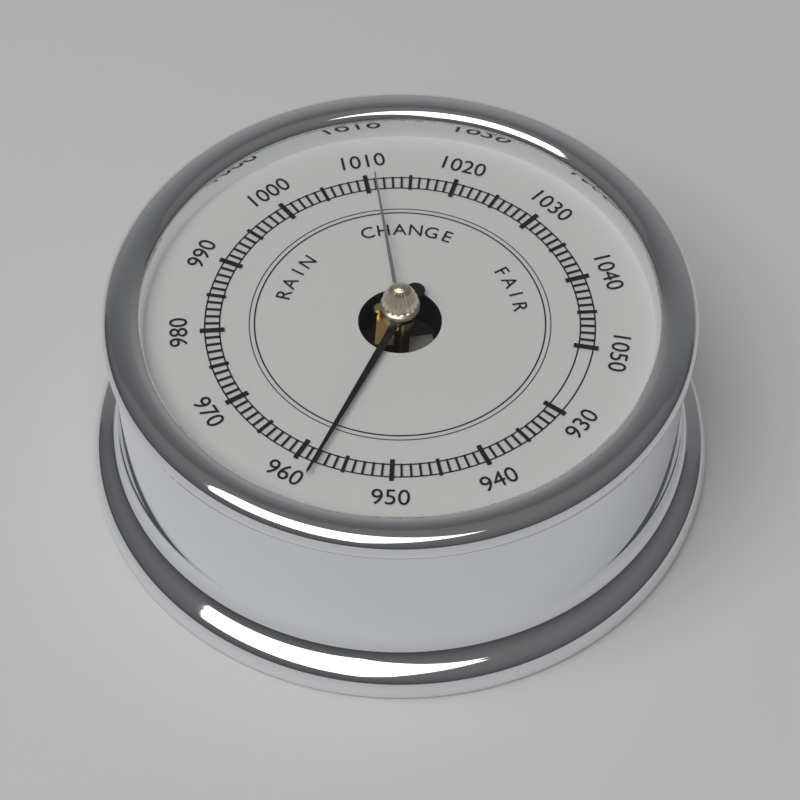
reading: 958 (no unit)
